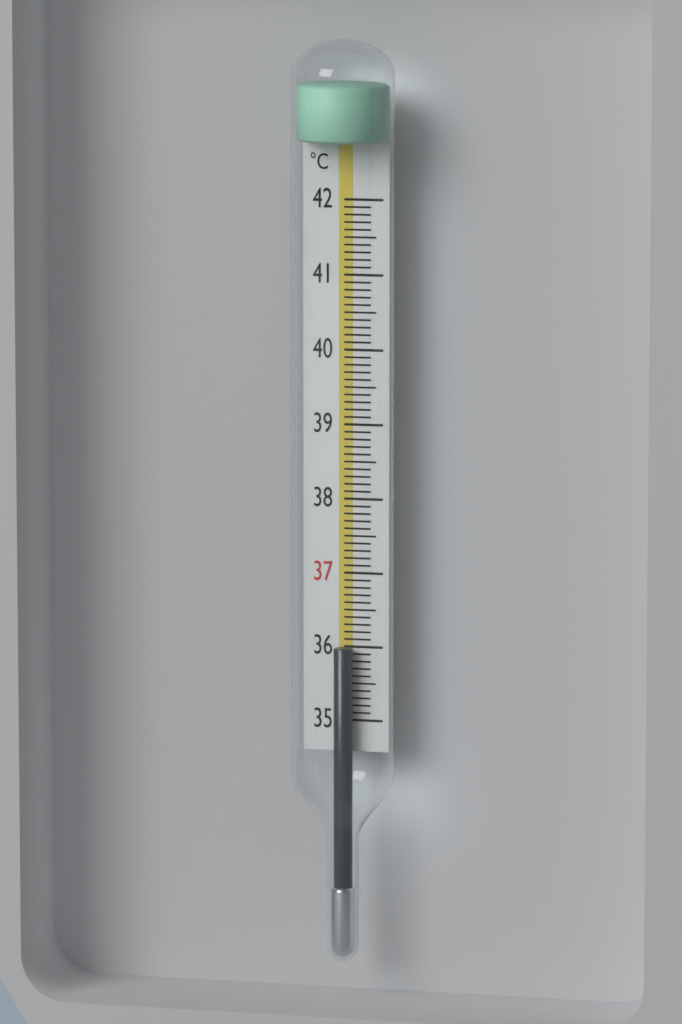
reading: 36.0 °C
